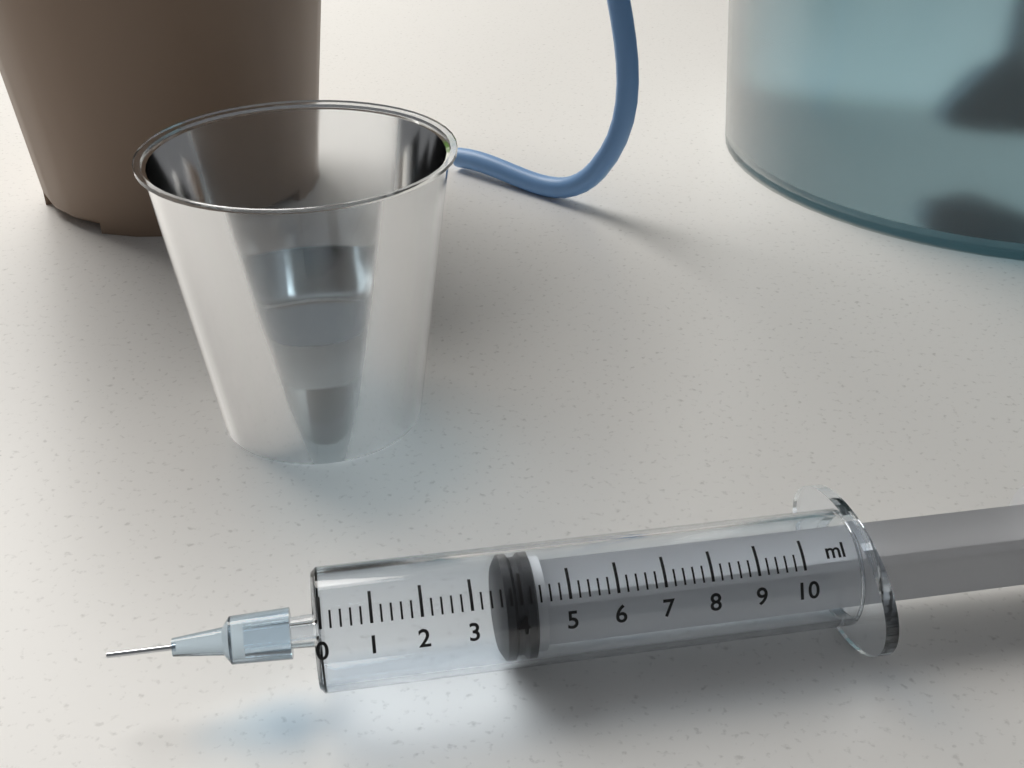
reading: 3.6 ml
